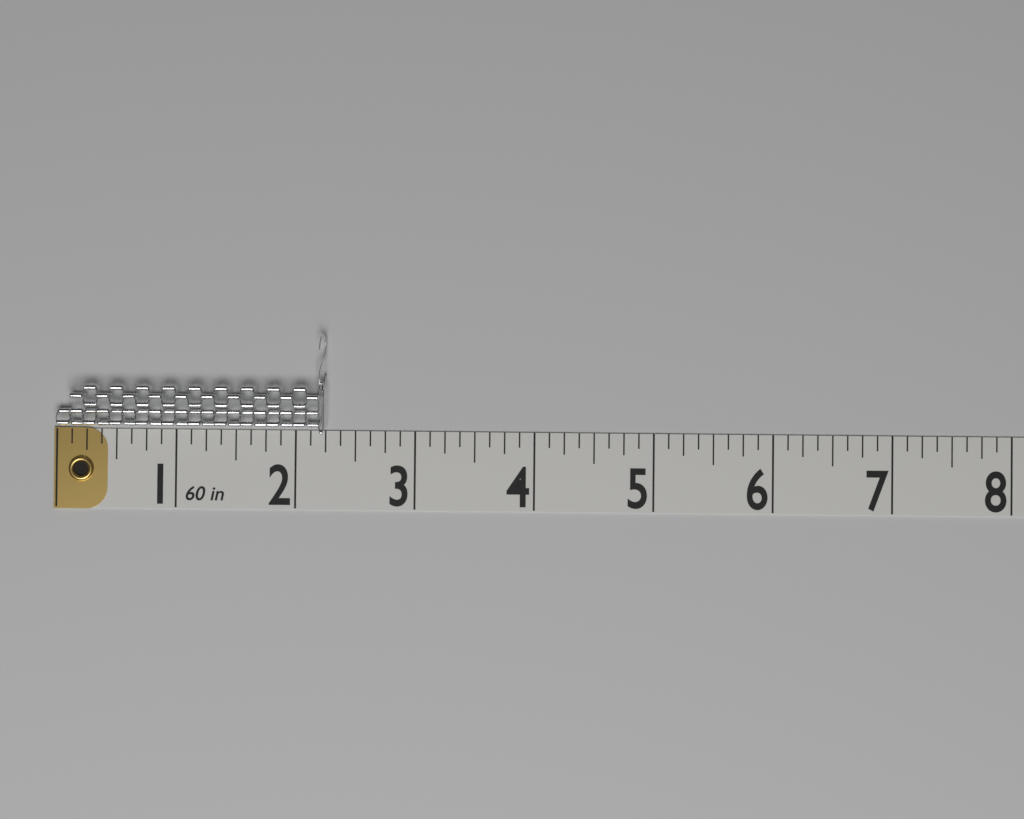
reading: 2.250 in
